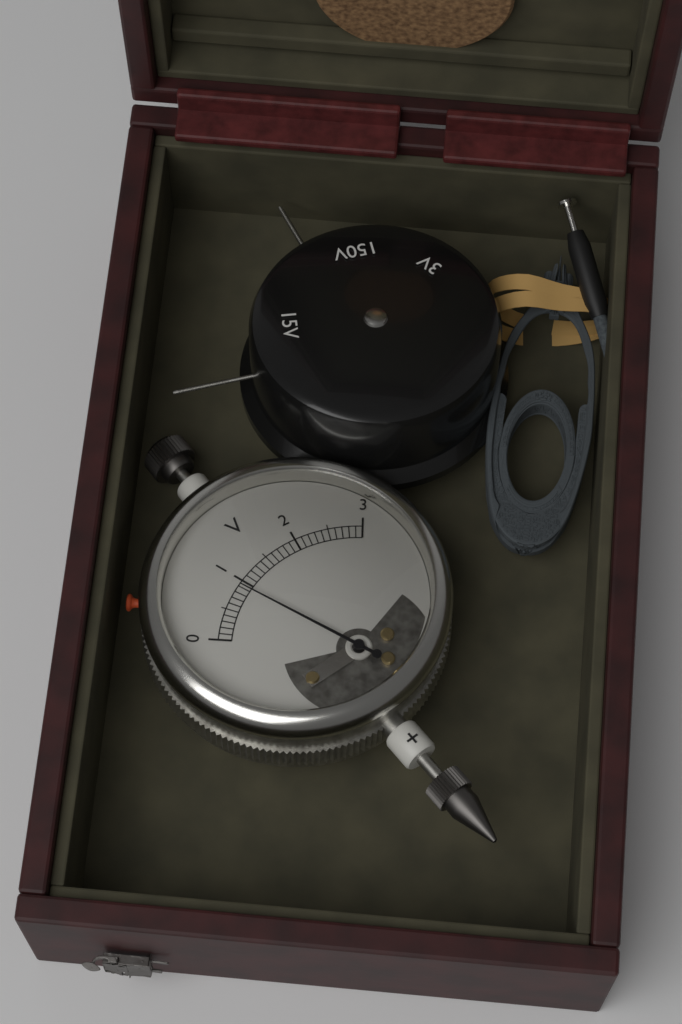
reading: 0.9 V
